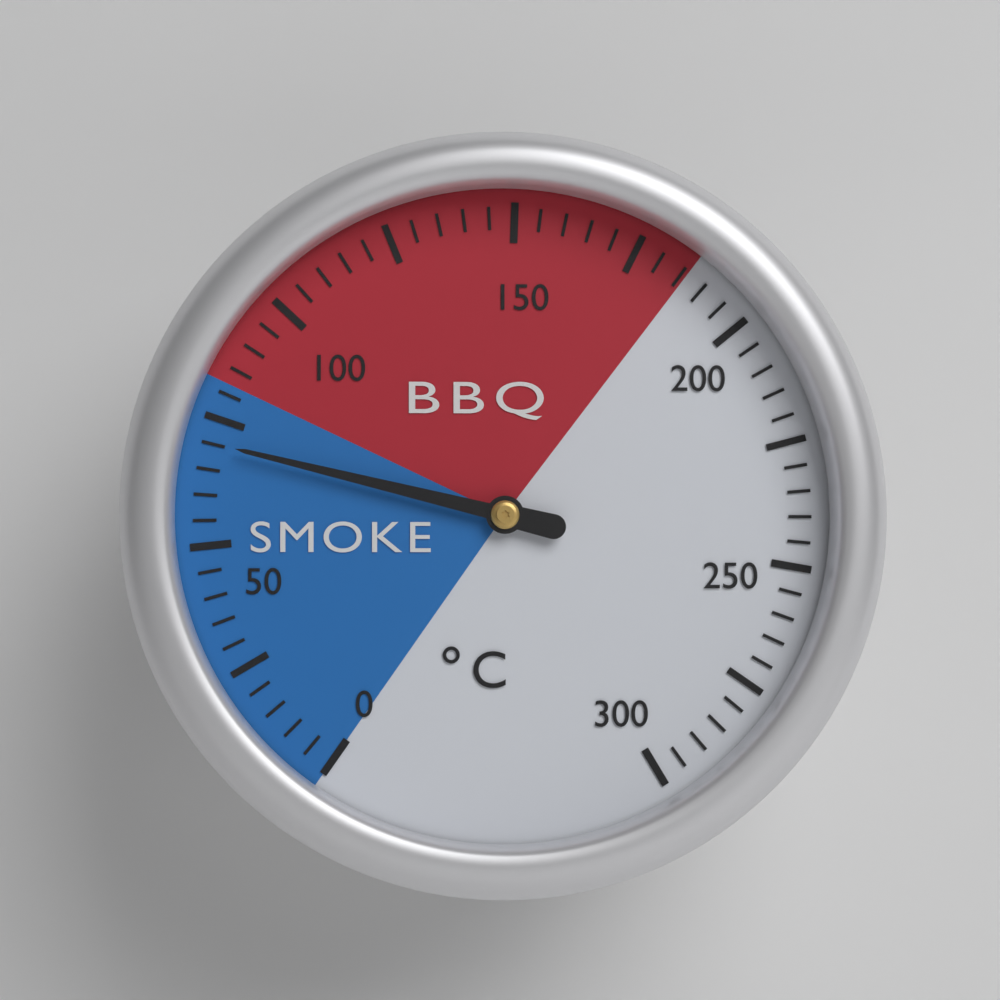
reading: 70 °C
